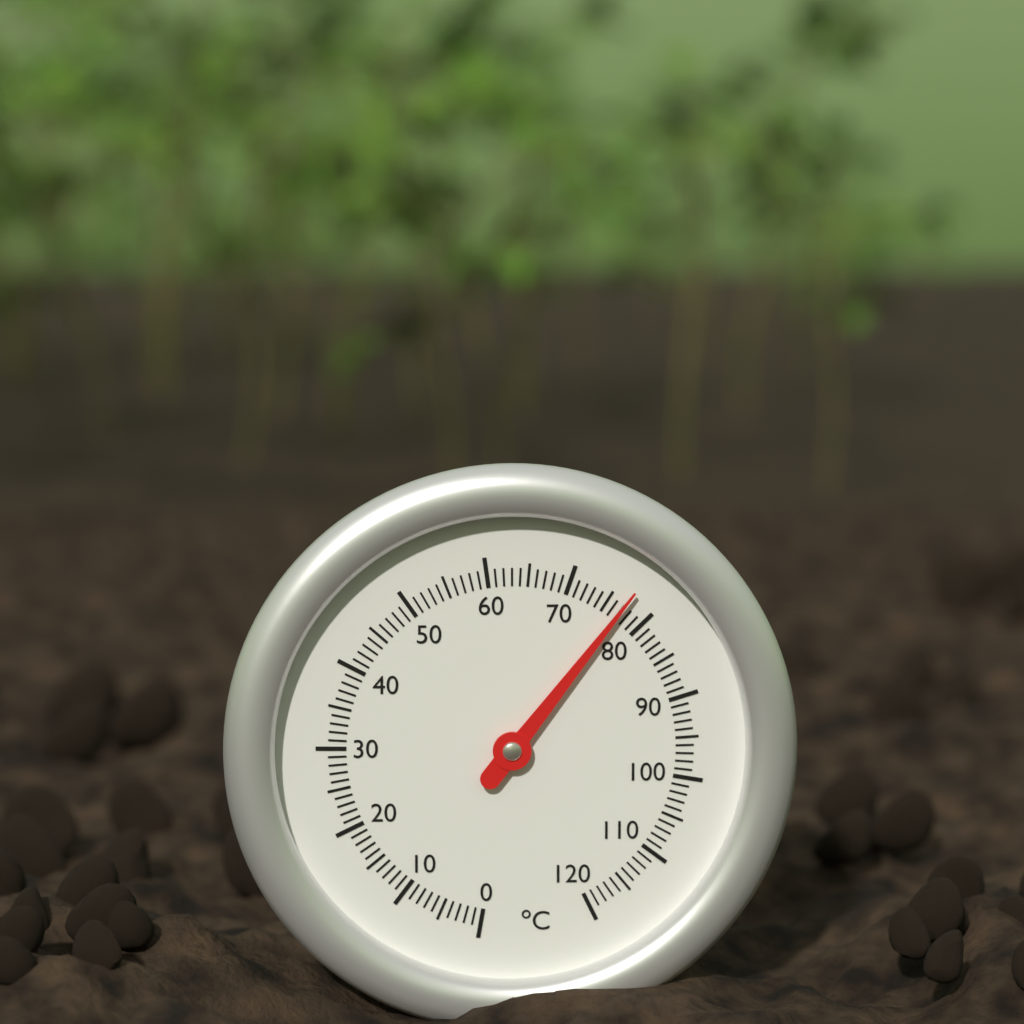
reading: 77 °C
